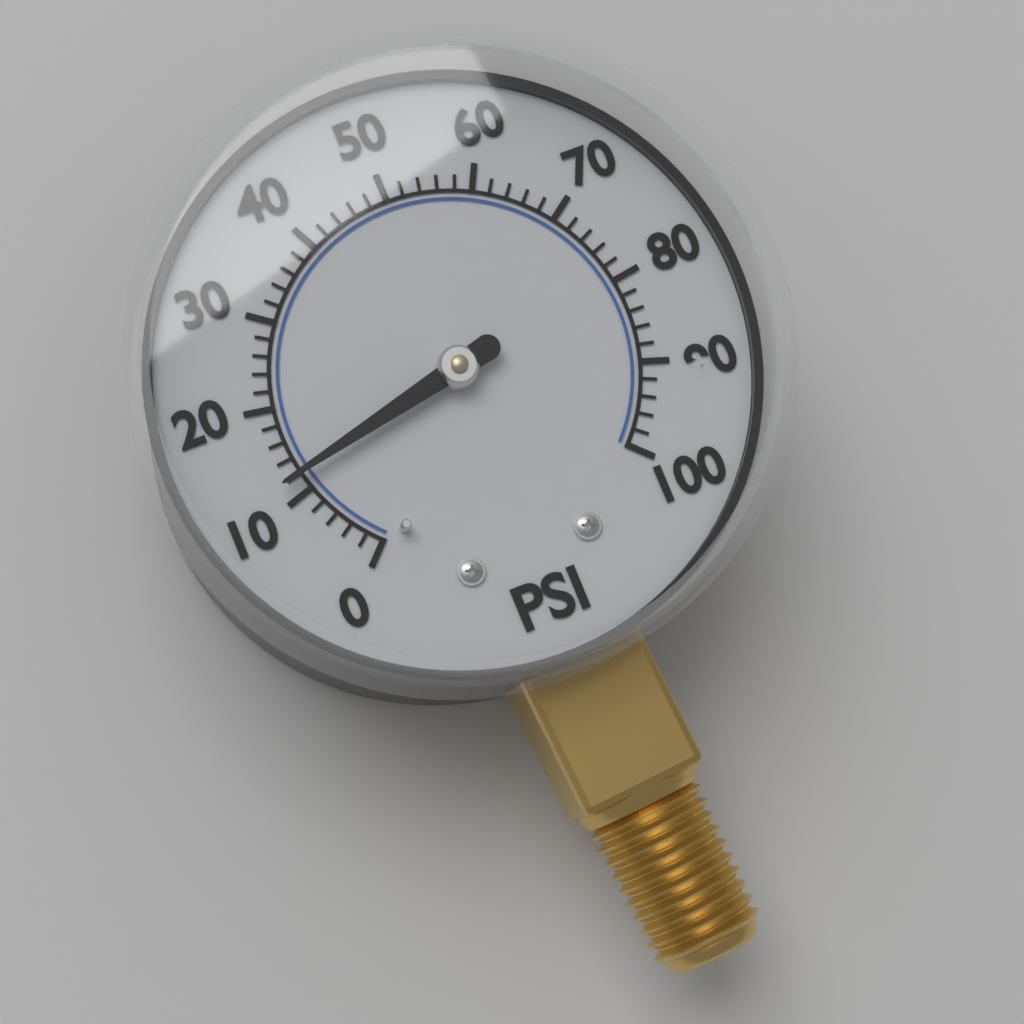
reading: 12 psi
